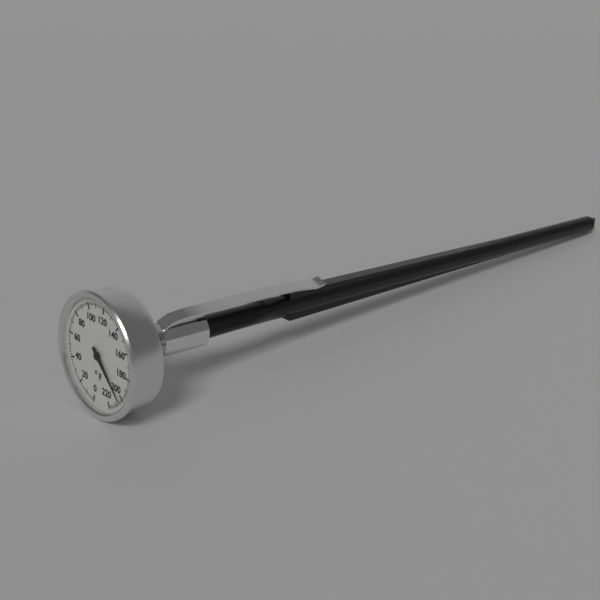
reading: 204 °F
